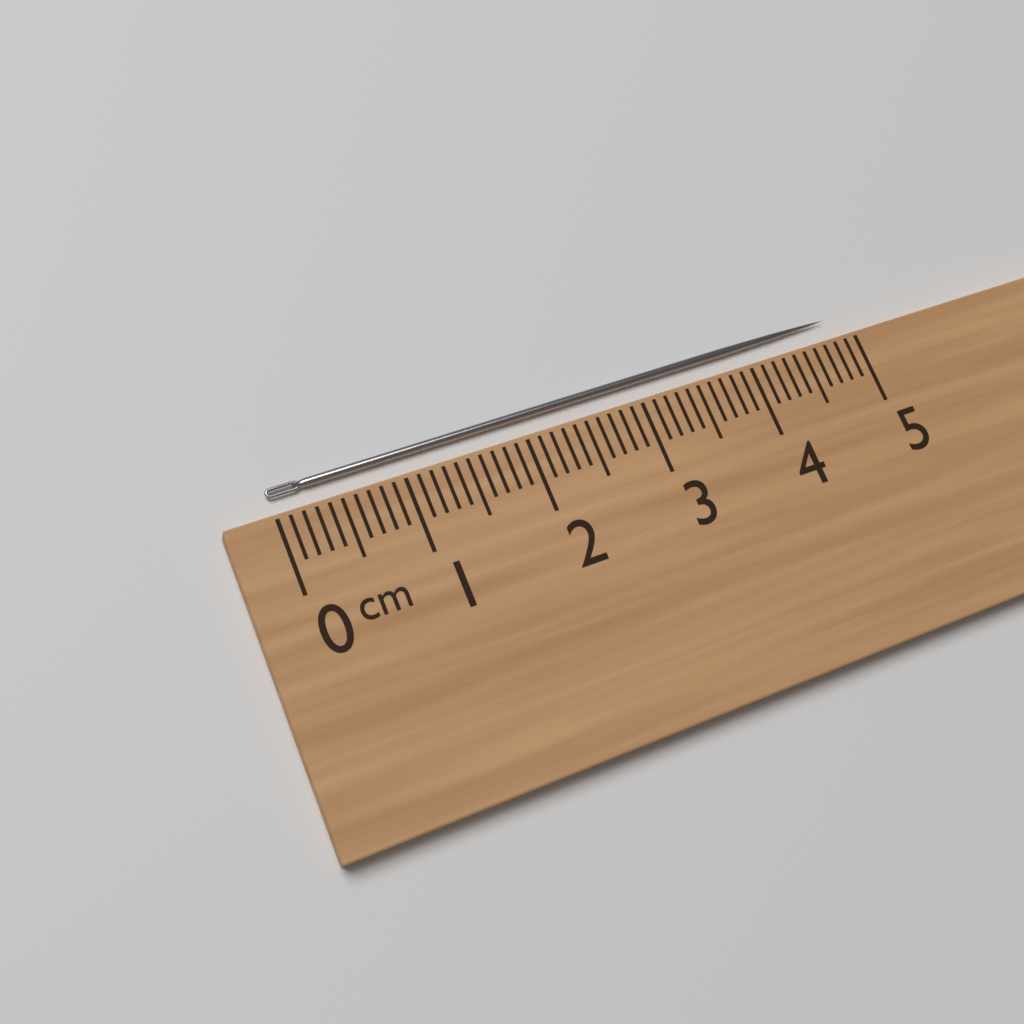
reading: 4.9 cm
